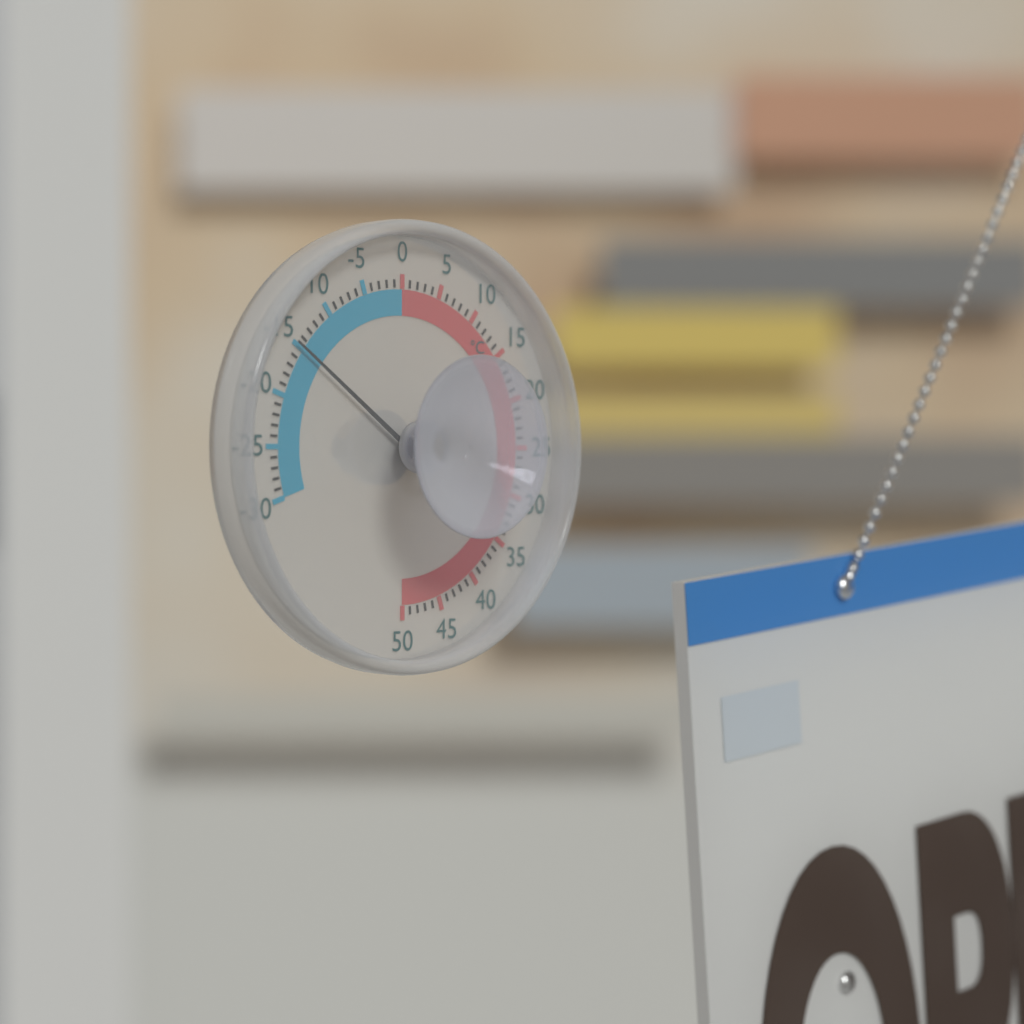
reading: -15 °C
